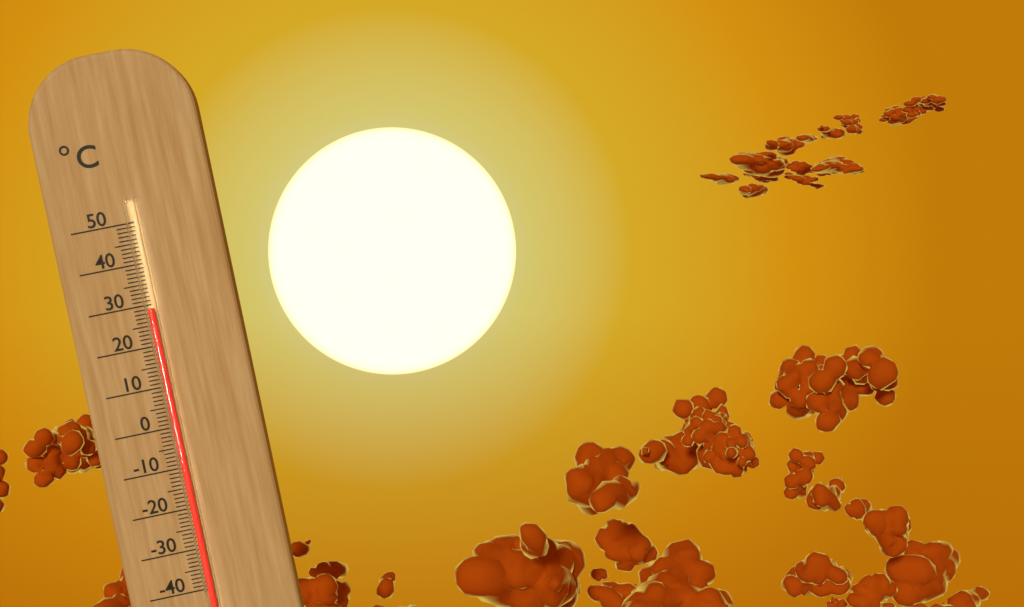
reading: 29 °C
